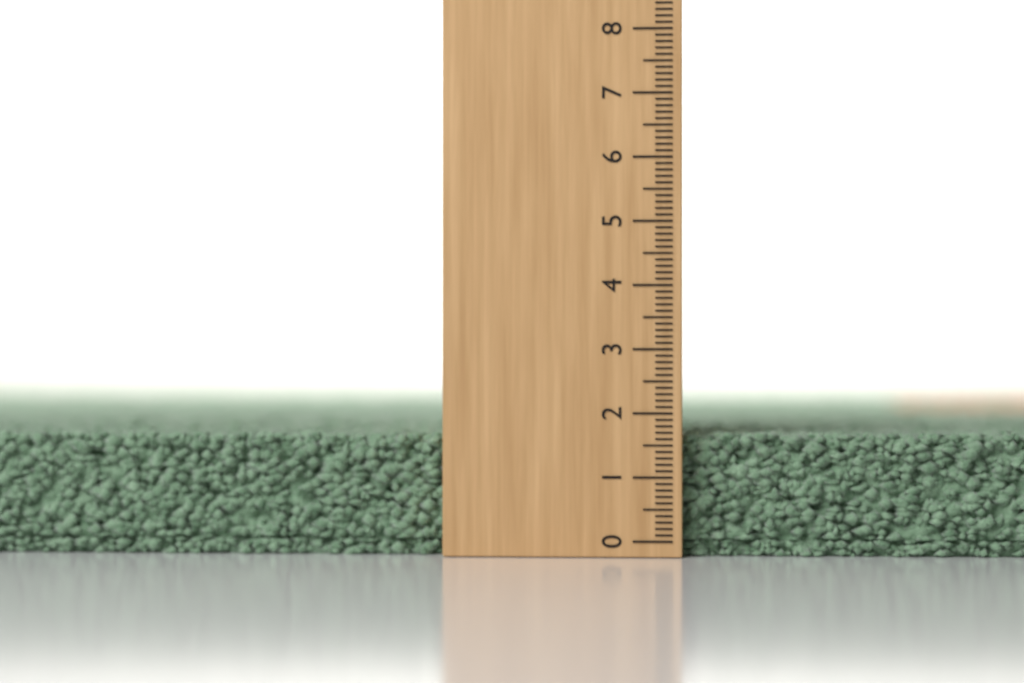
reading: 1.7 (no unit)
